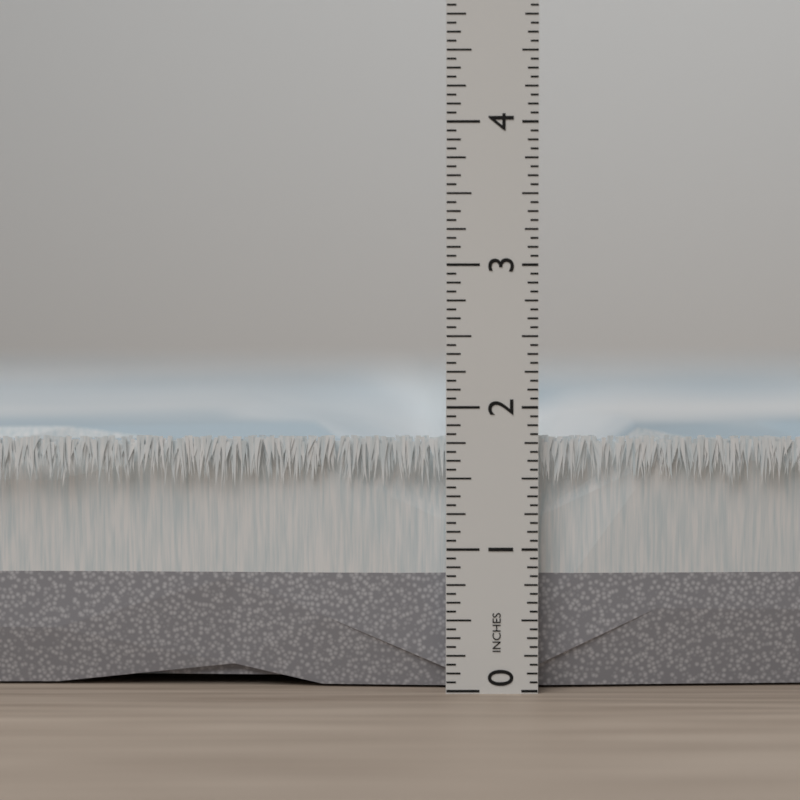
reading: 1.8125 in
